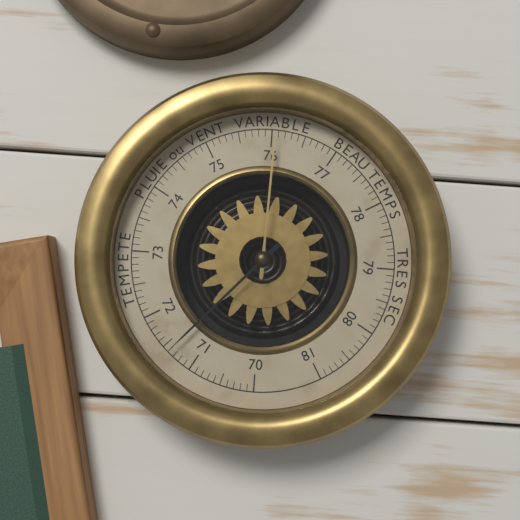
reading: 71.4 (no unit)
